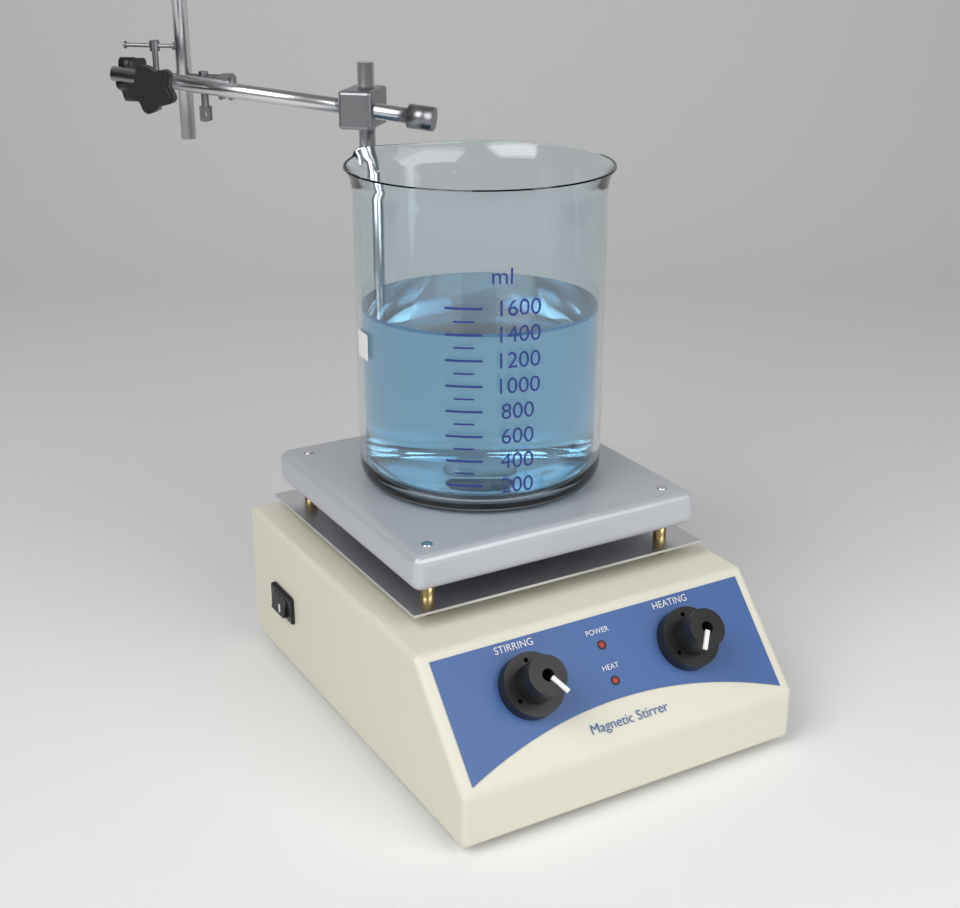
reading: 1400 ml
